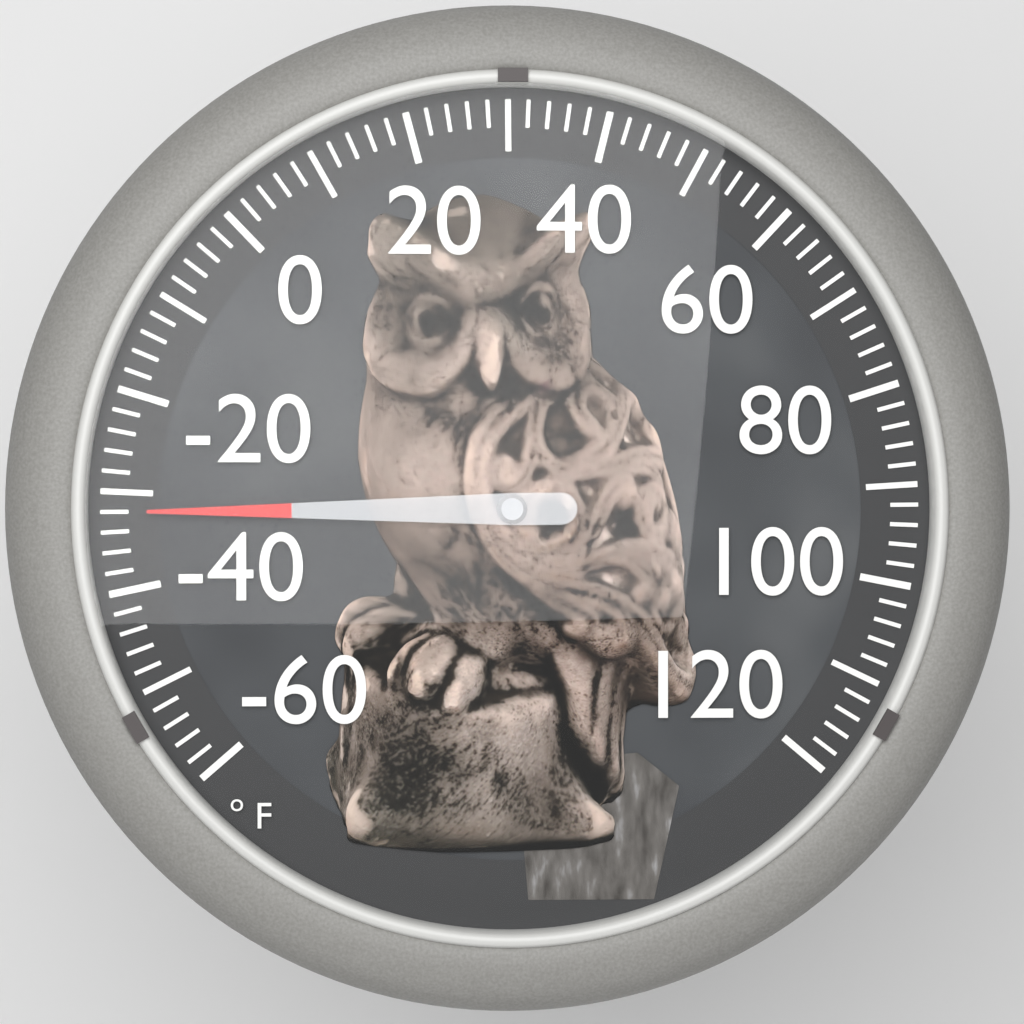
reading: -32 °F
